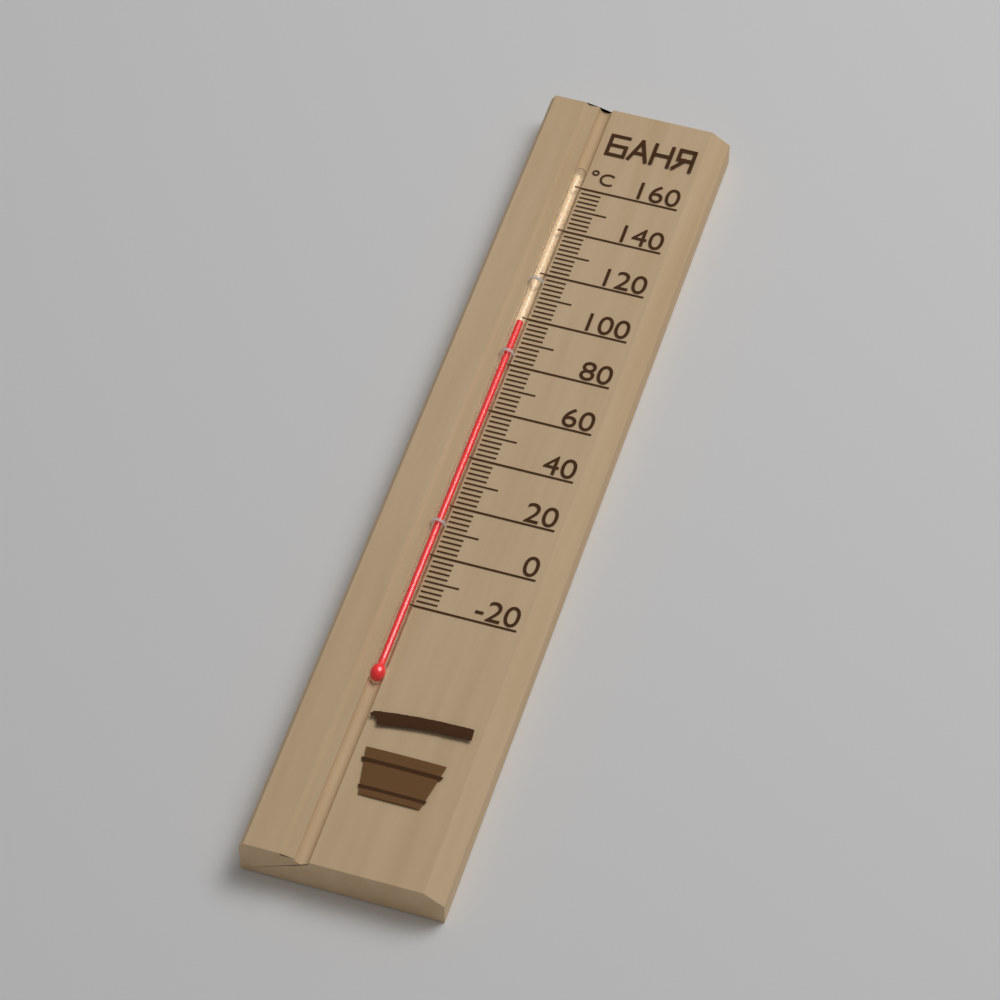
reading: 98 °C
